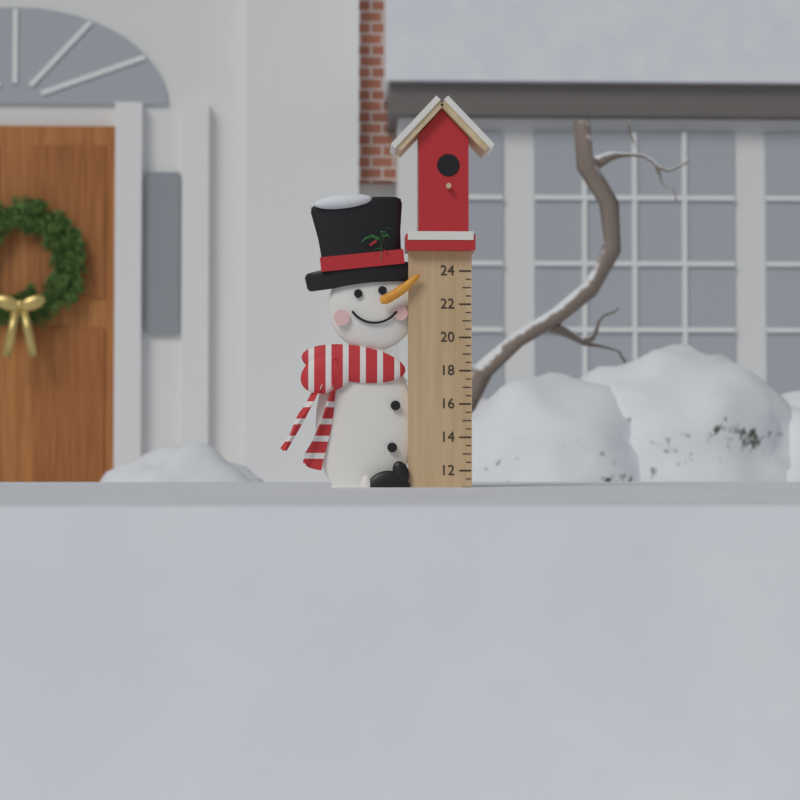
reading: 11.0 (no unit)
